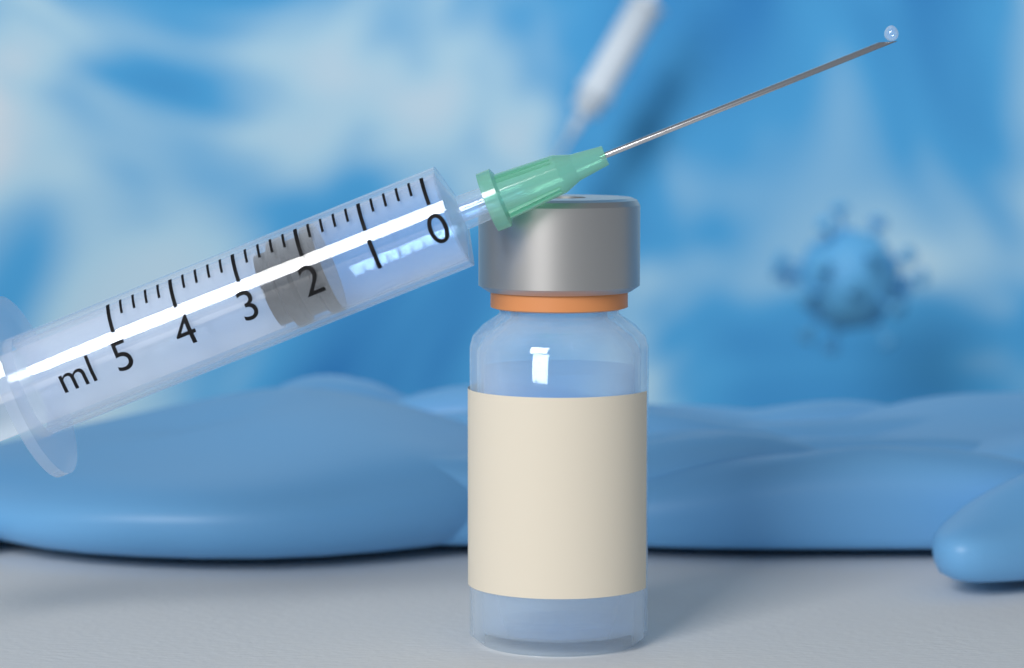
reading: 1.8 ml
